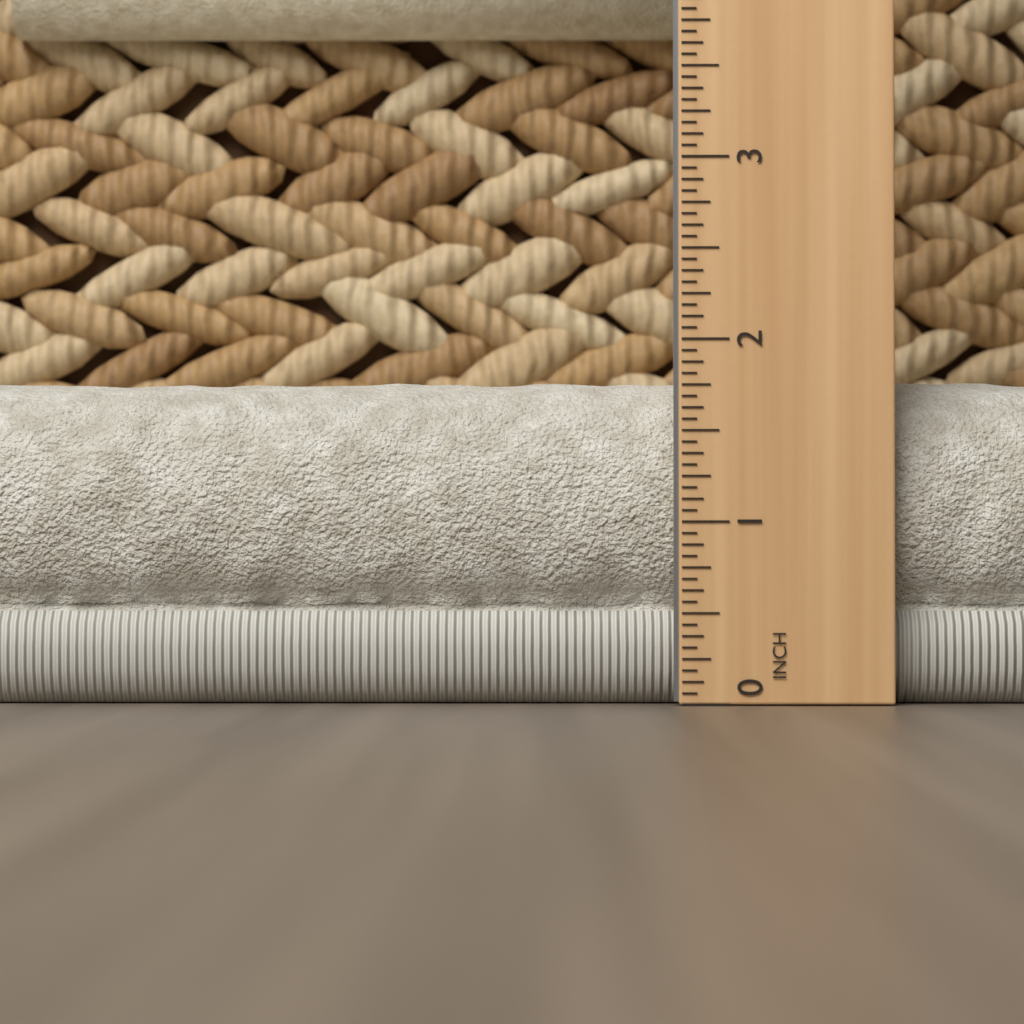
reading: 1.8125 in
